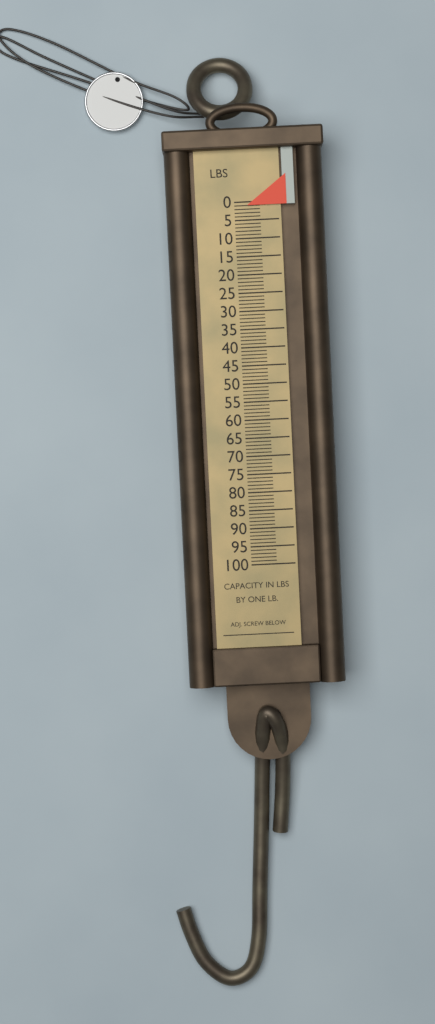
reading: 1 lb
